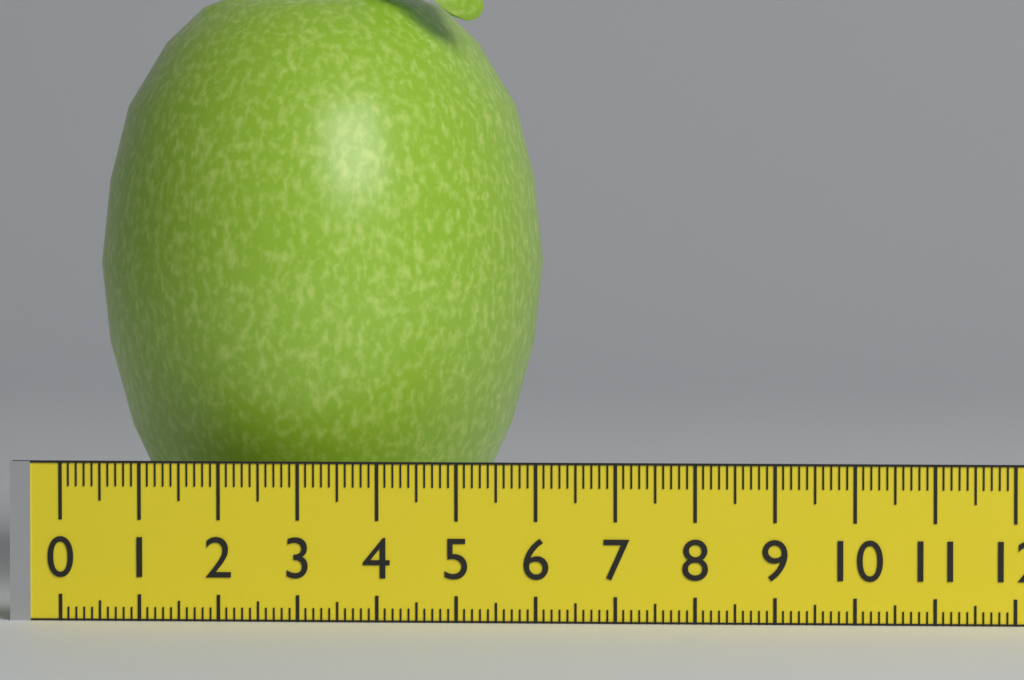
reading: 5.8 (no unit)
